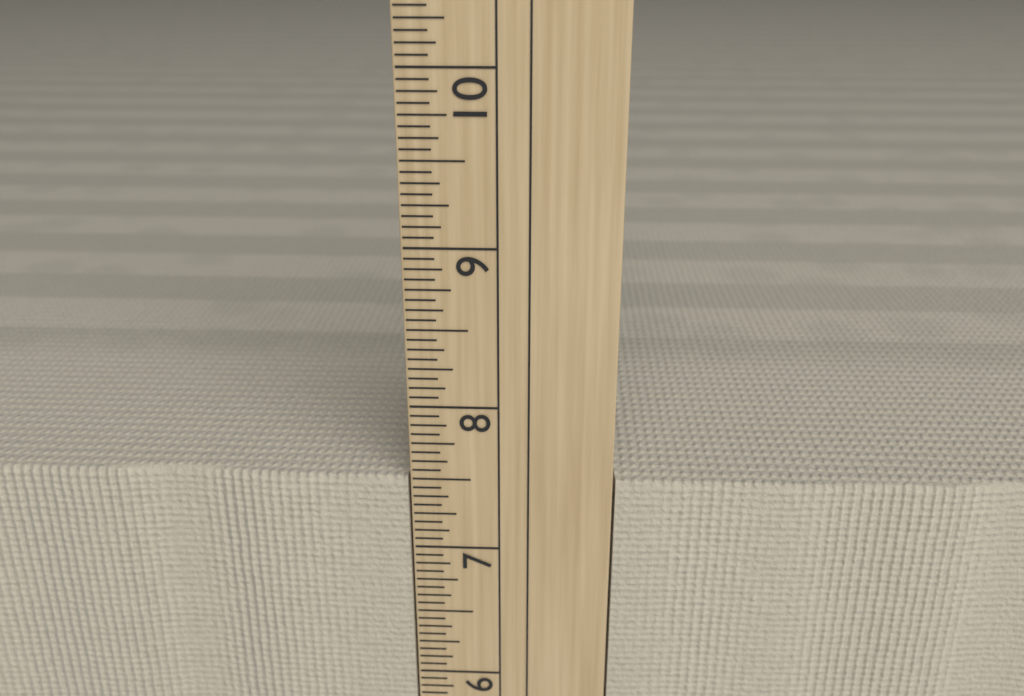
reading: 7.5000 in
